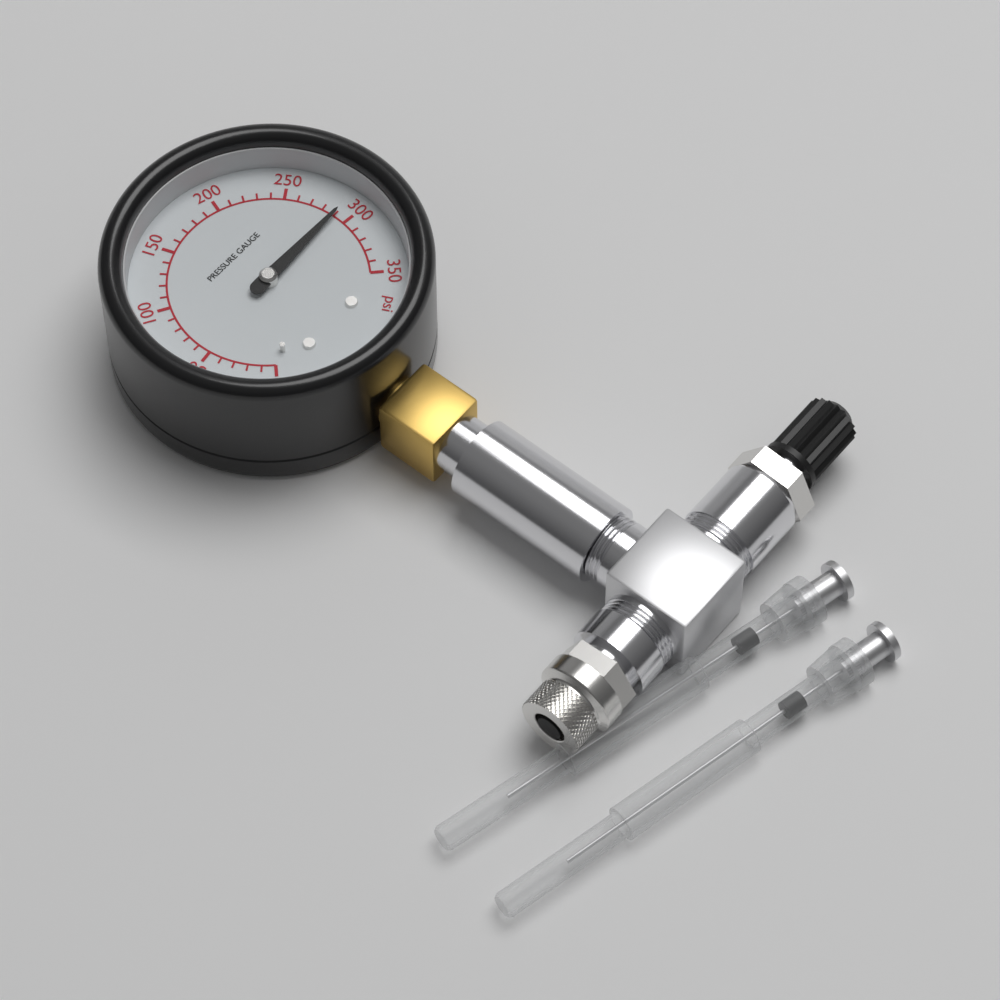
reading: 290 psi
